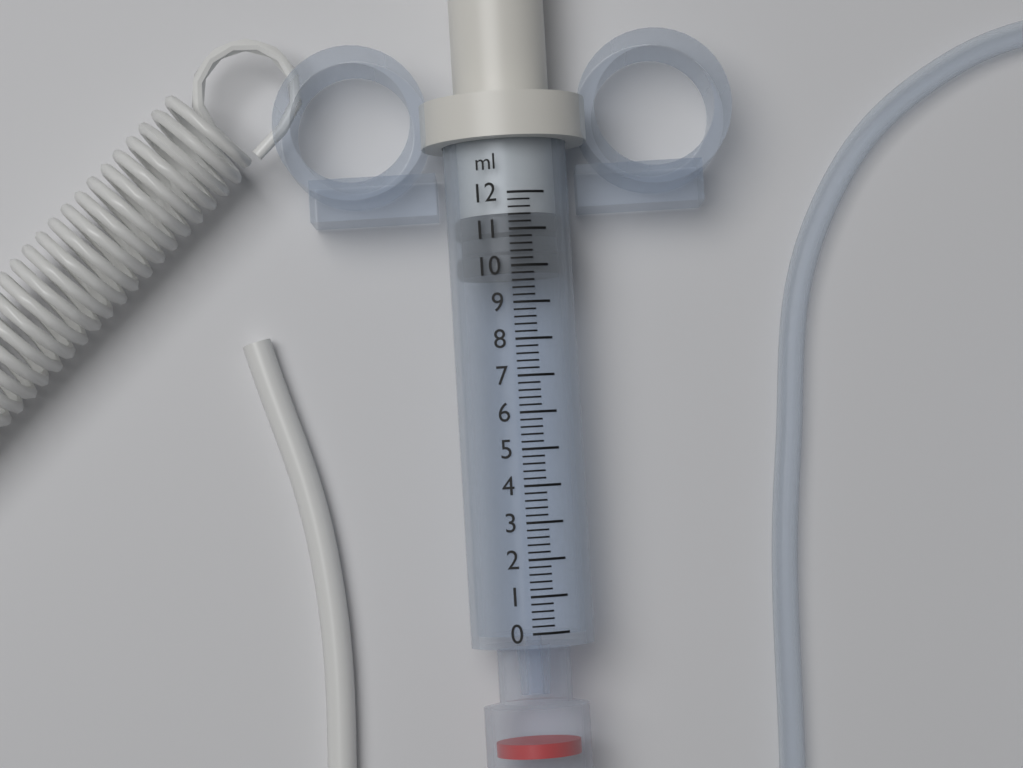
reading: 9.8 ml
